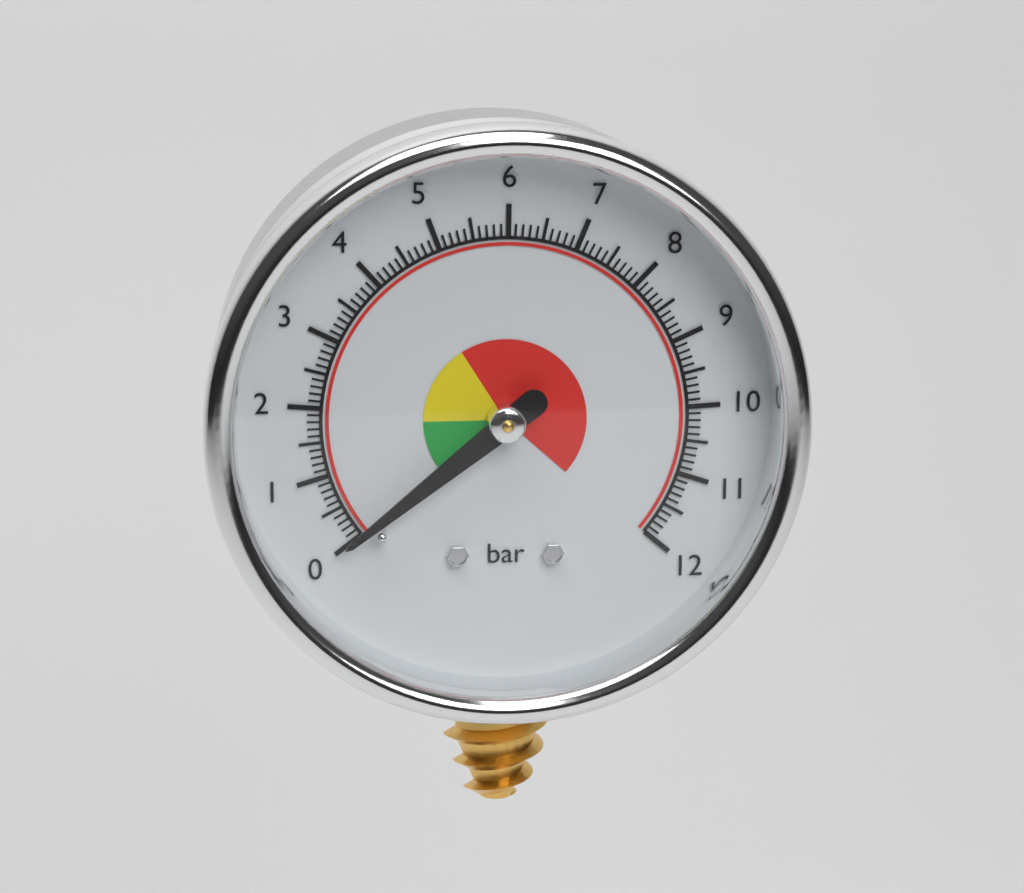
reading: 0.0 bar
